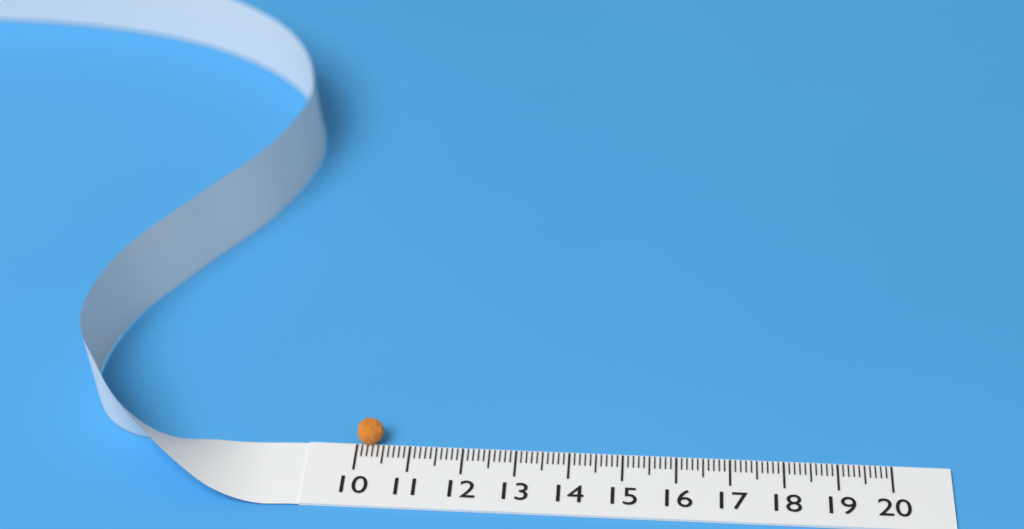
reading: 10.5 (no unit)
